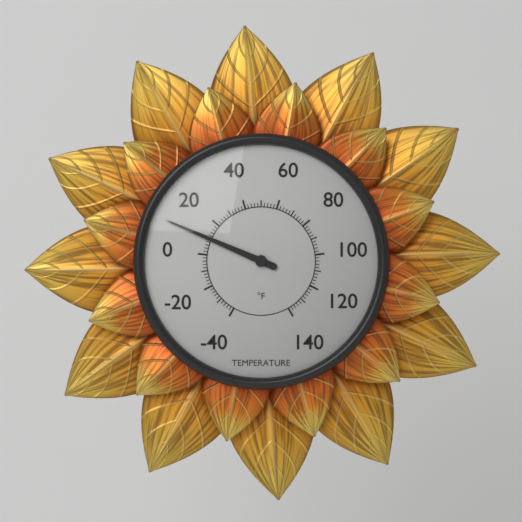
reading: 10 °F
